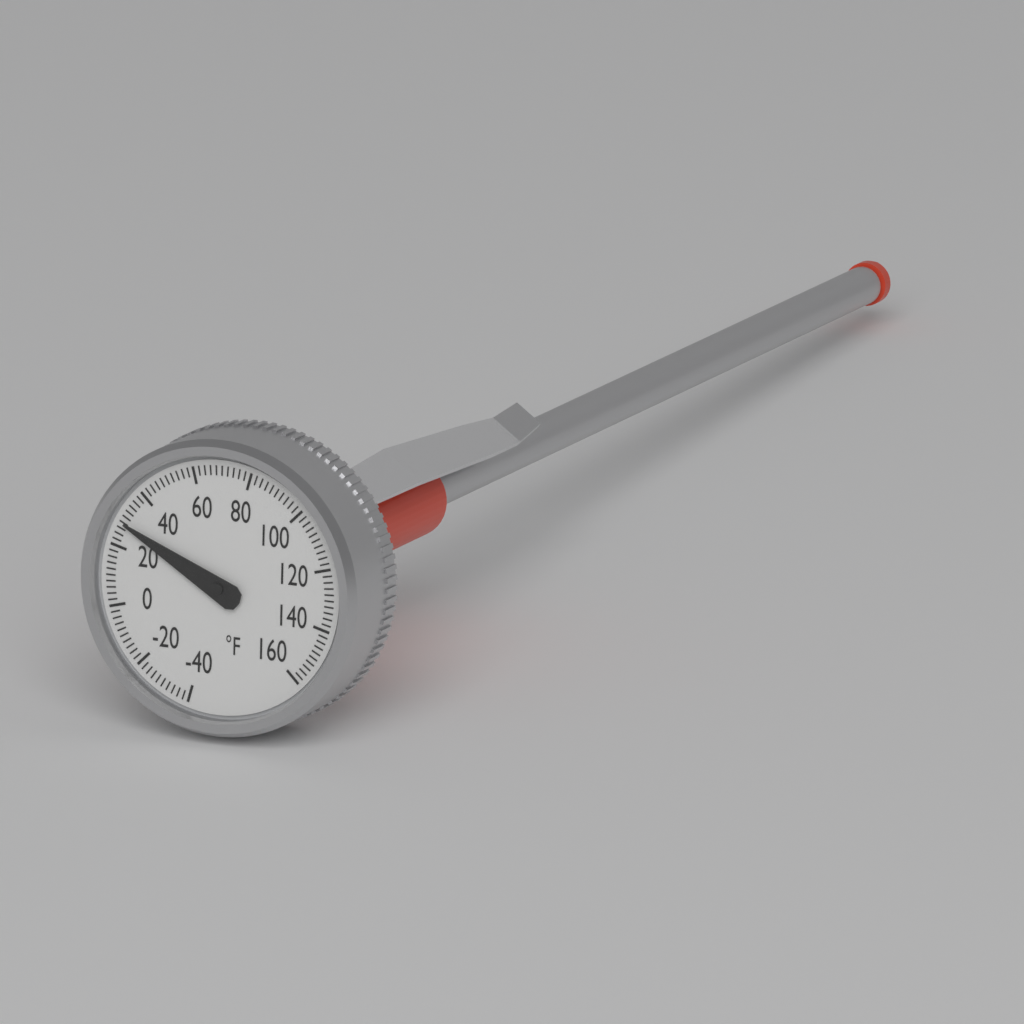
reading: 28 °F
